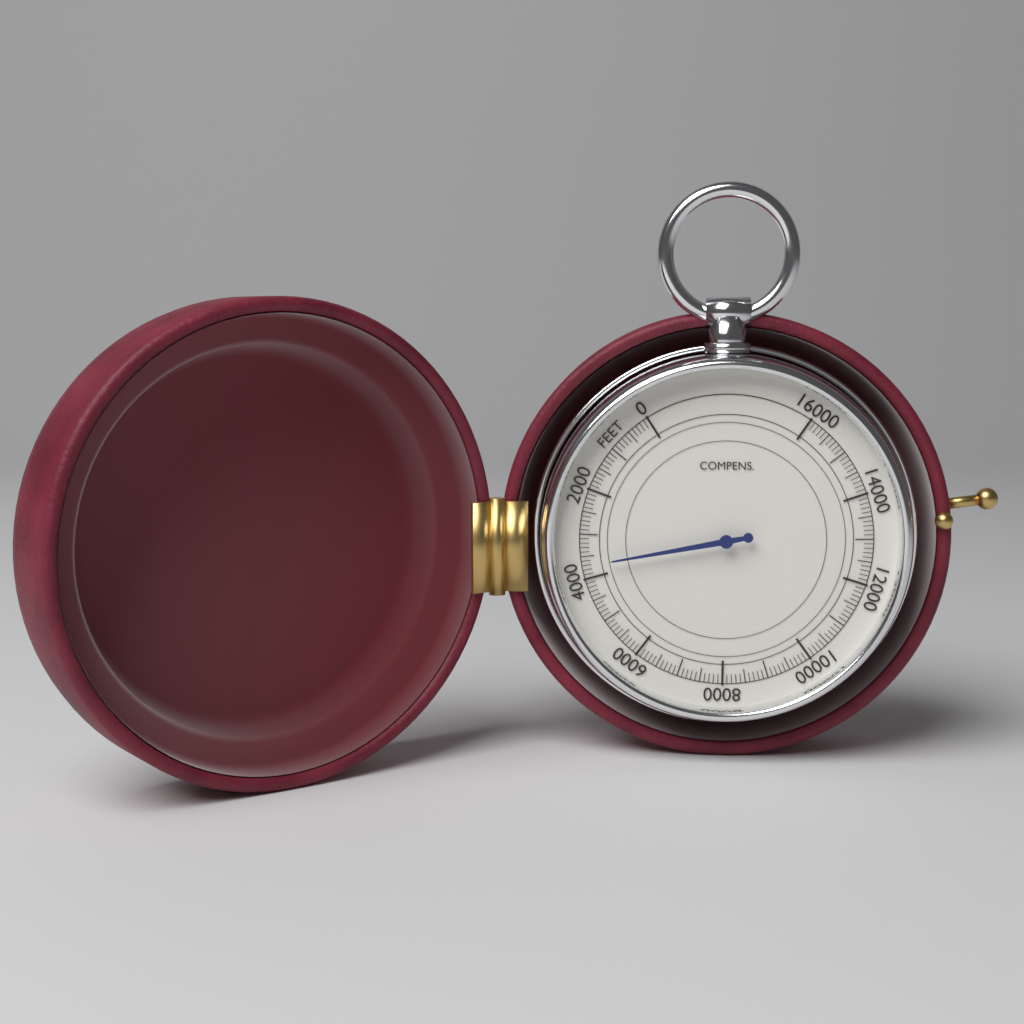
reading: 3700 feet
